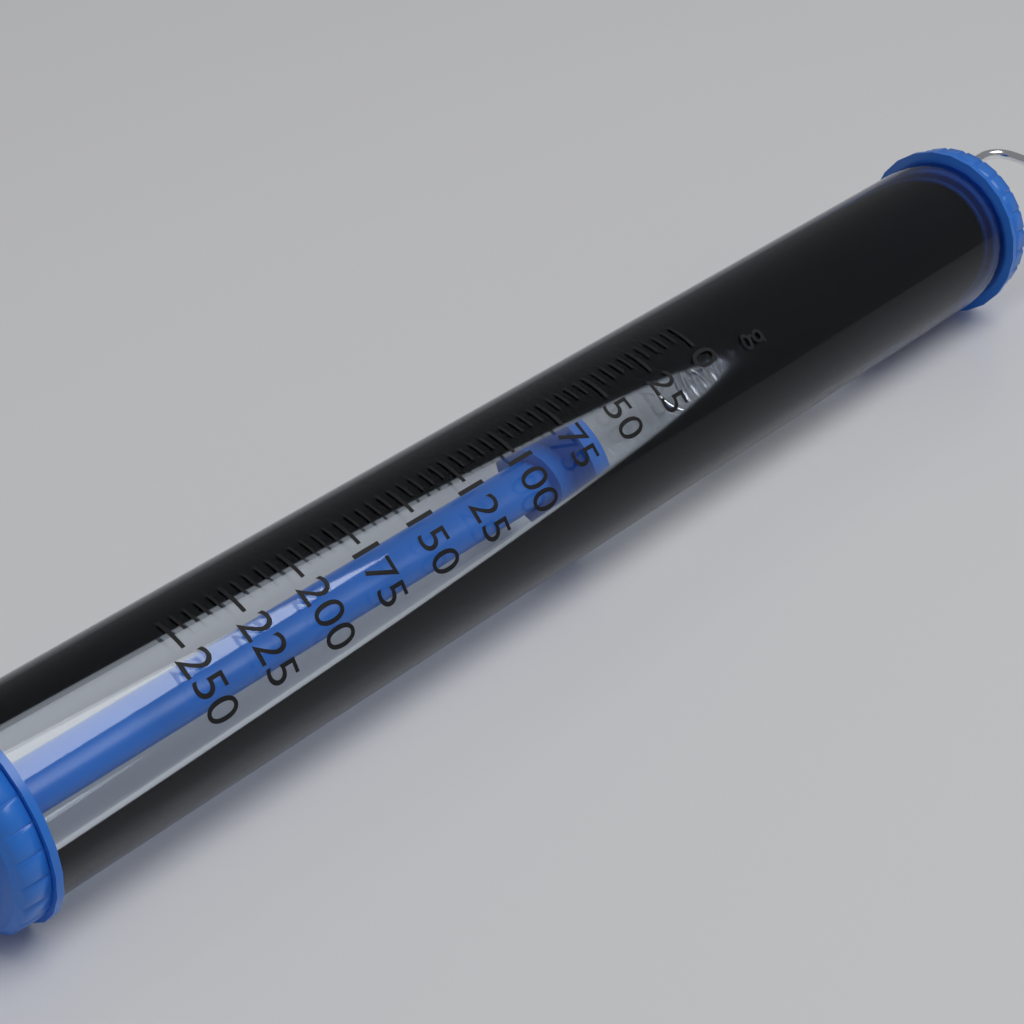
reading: 60 g
